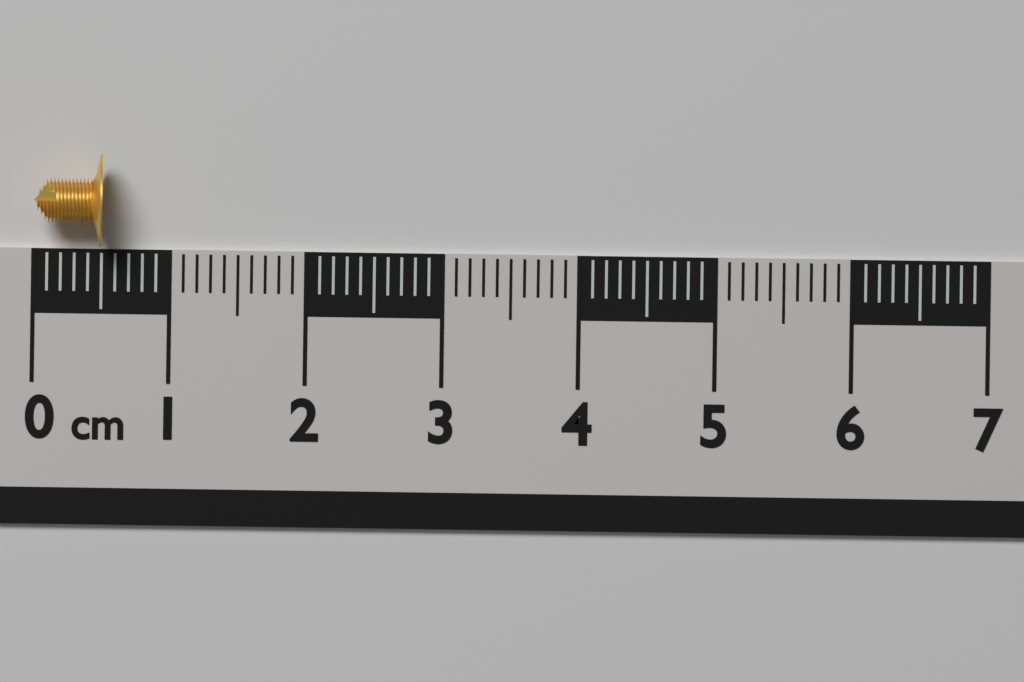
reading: 0.5 cm
